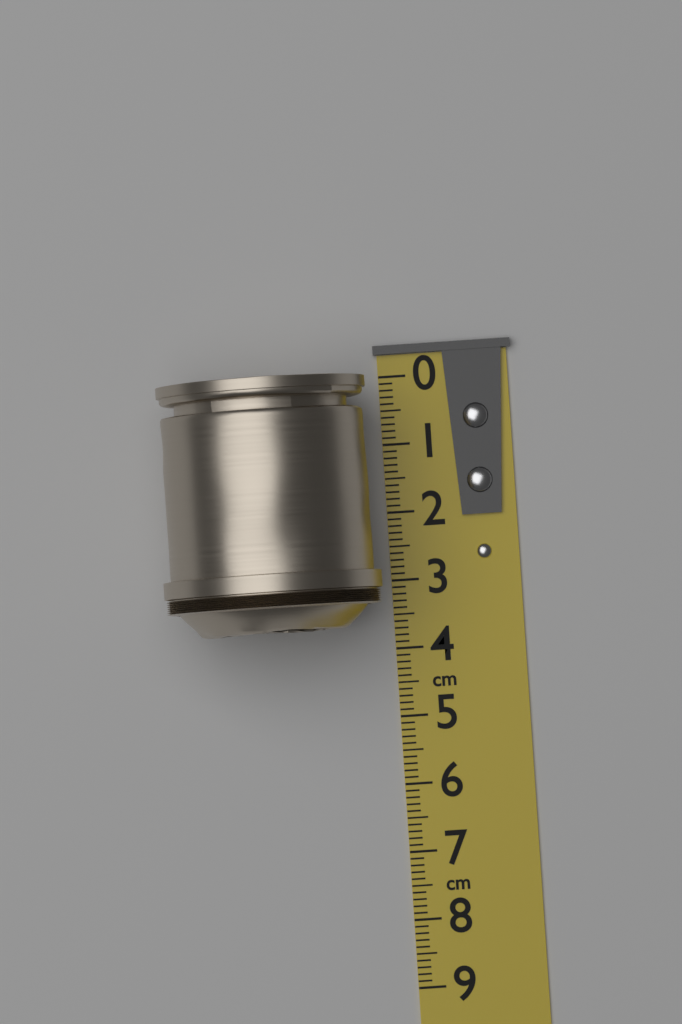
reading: 3.7 cm
